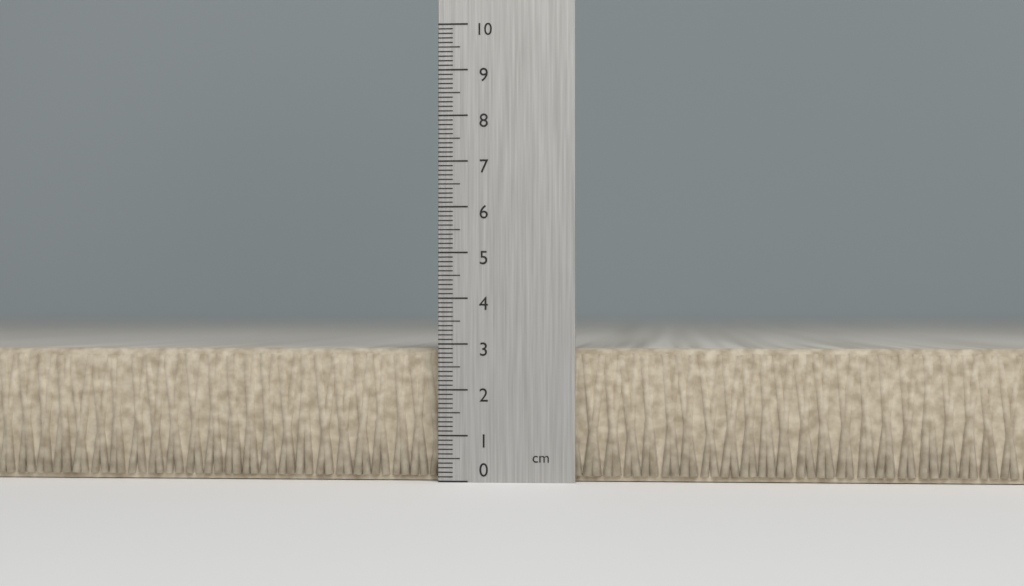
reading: 2.9 cm
